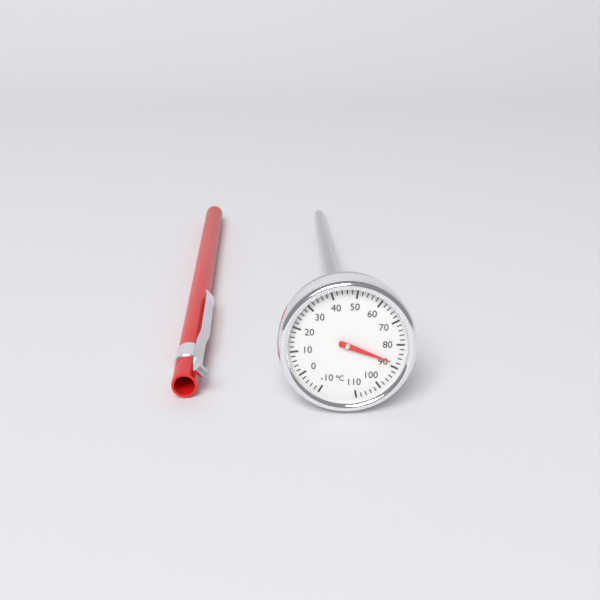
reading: 88 °C
